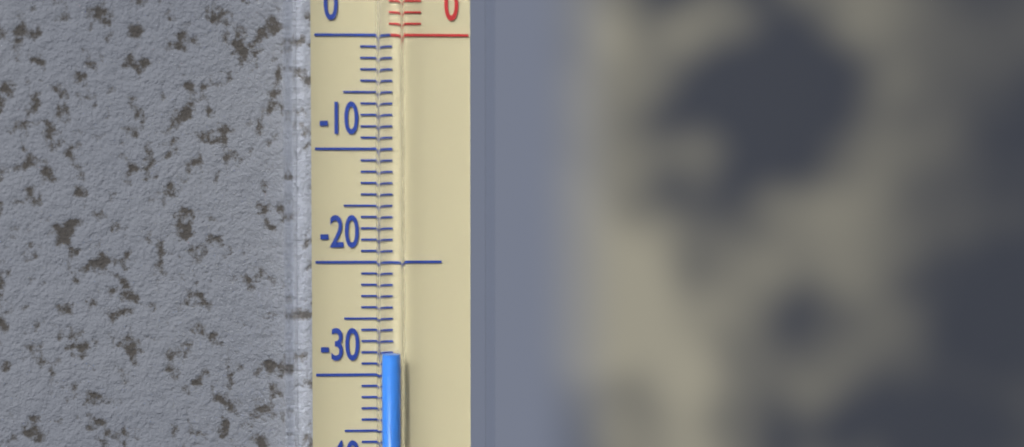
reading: -28 °C
